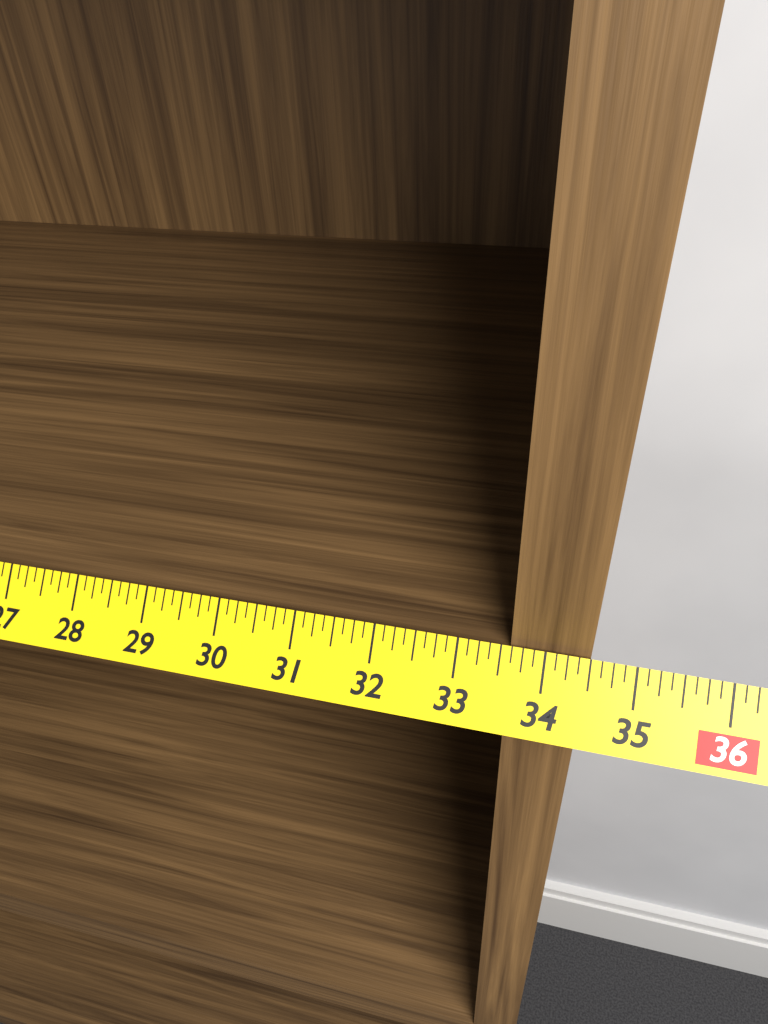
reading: 34.500 in
